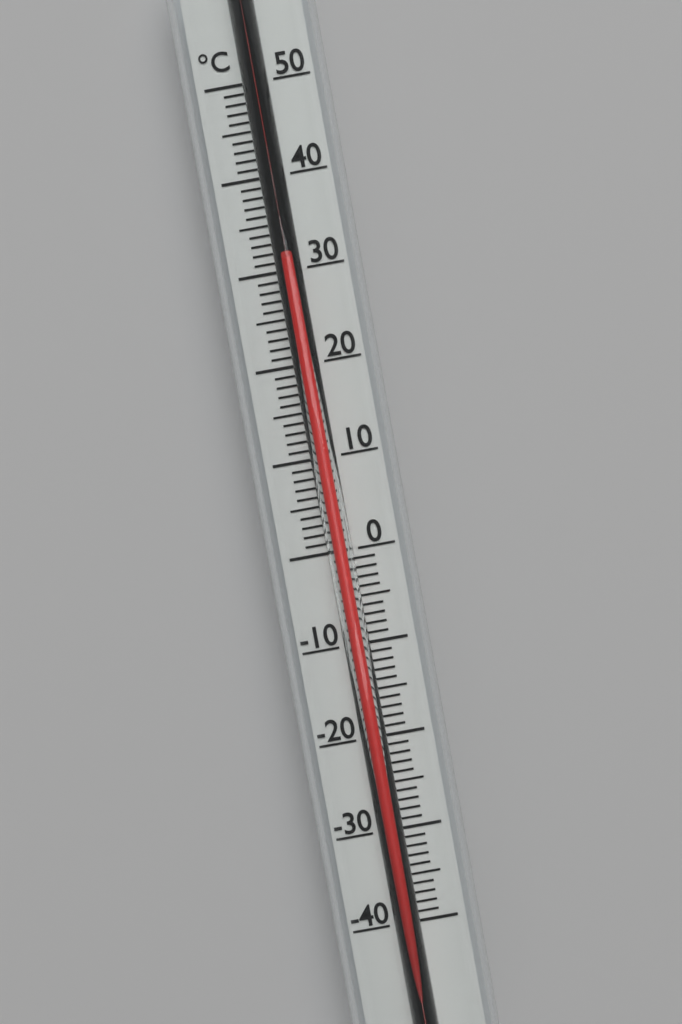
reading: 31 °C
